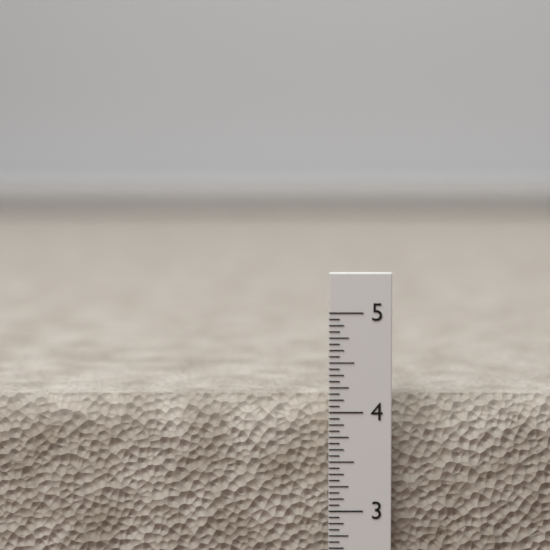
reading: 4.1250 in
